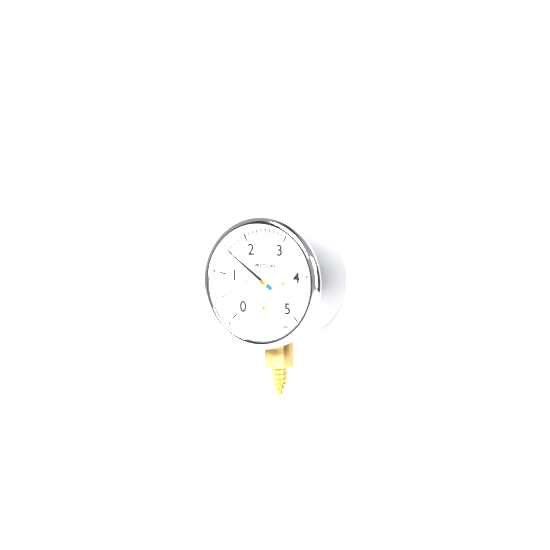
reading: 1.5 psi
